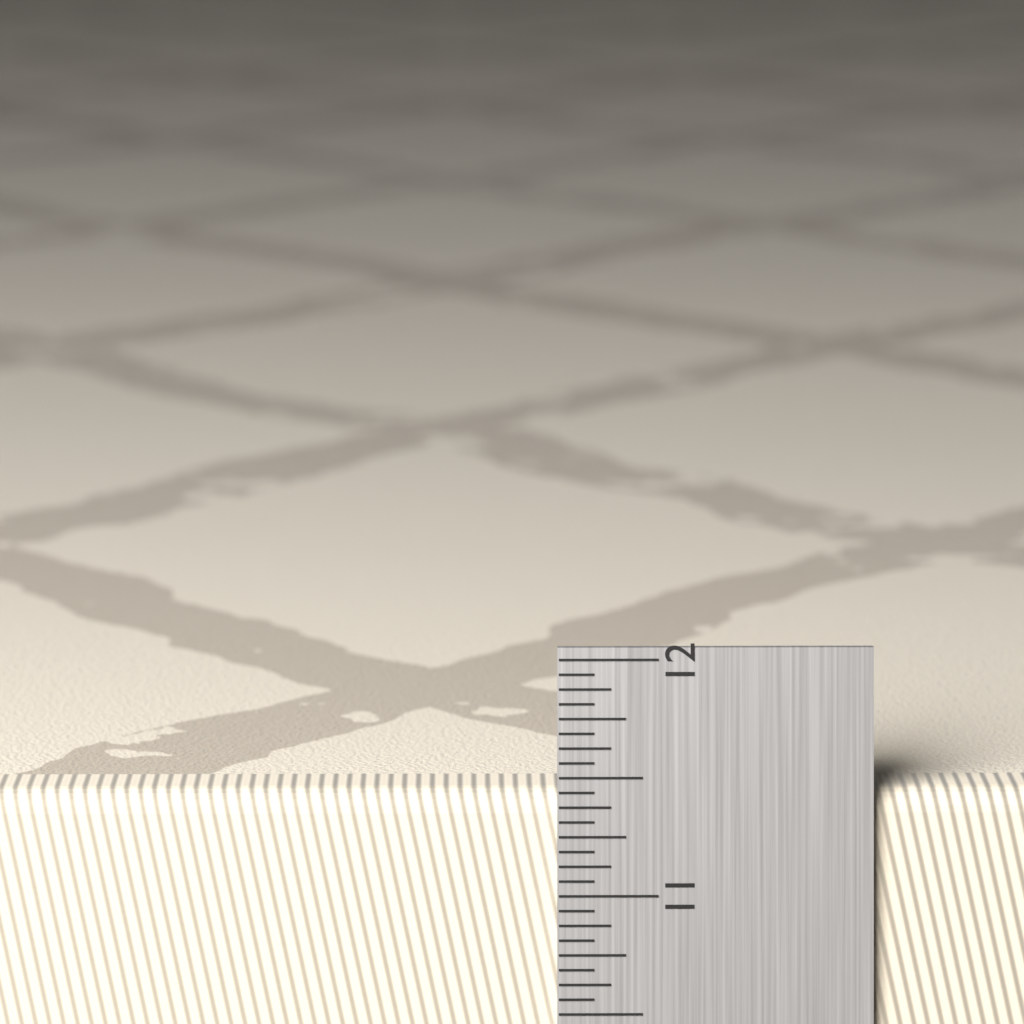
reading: 11.4375 in
